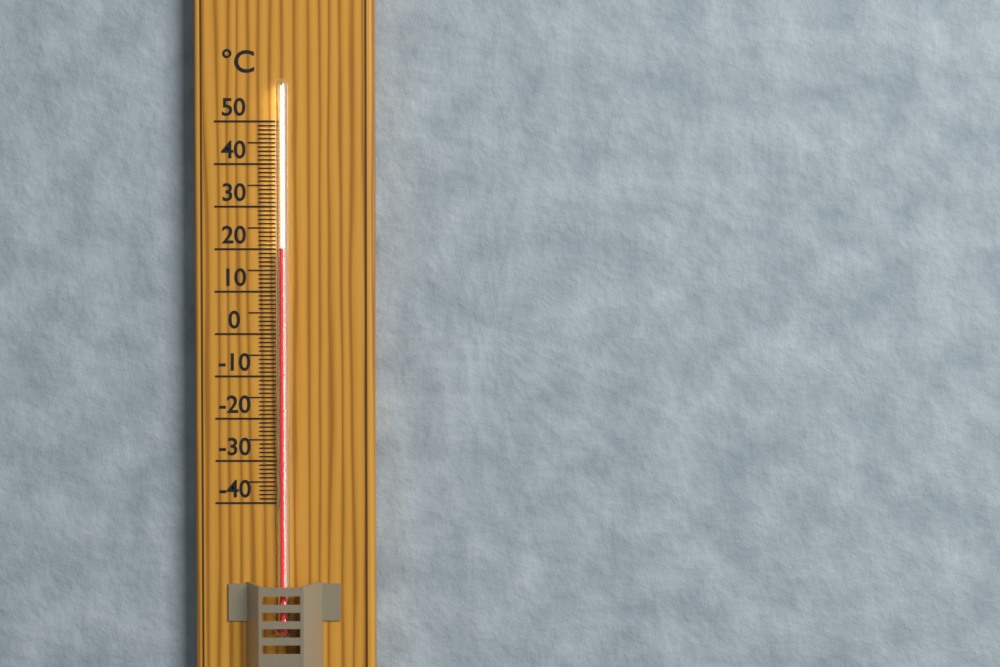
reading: 20 °C
